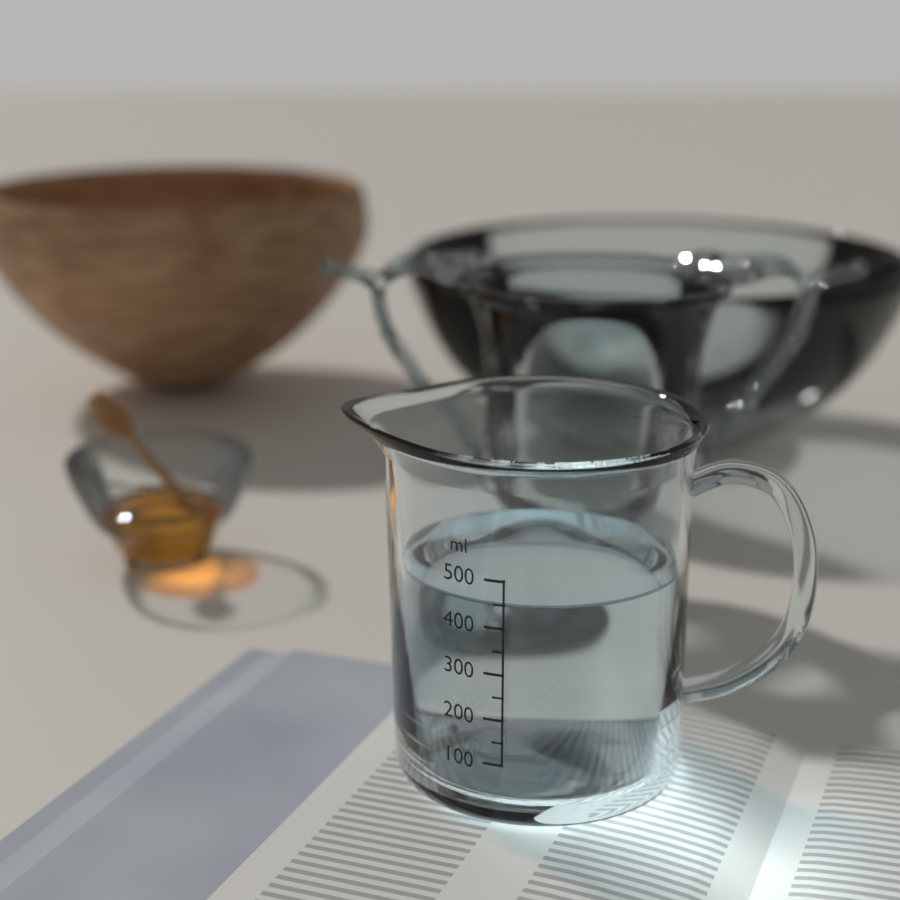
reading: 450 ml
